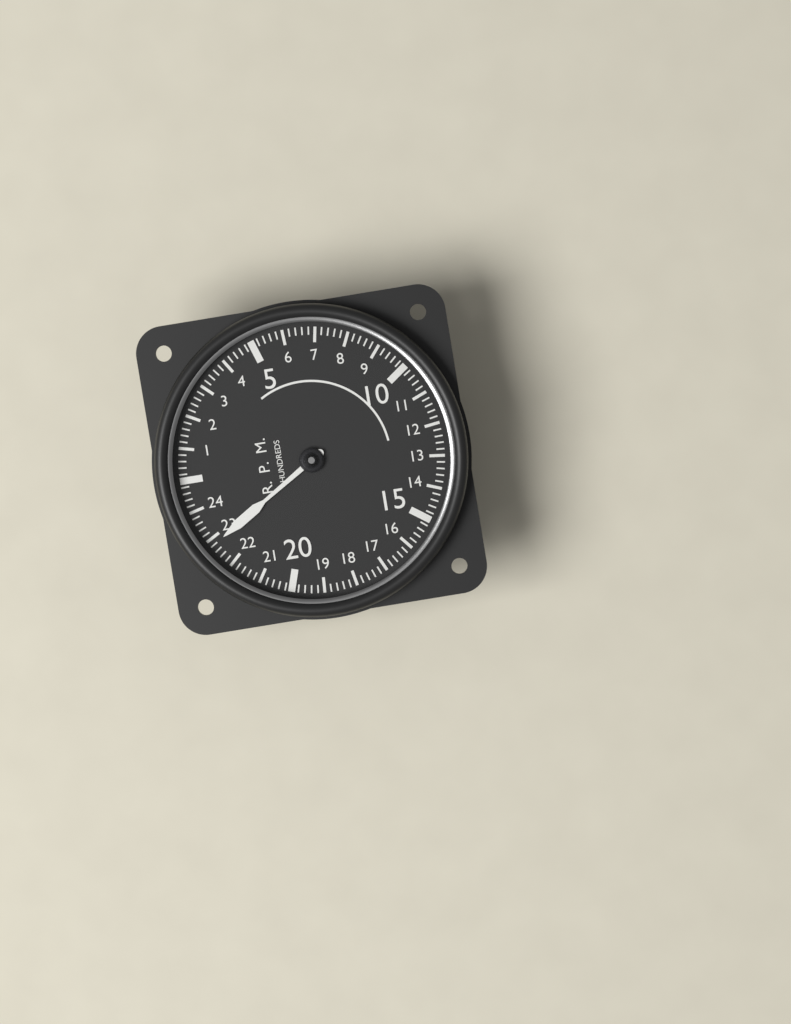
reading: 22.8 RPM x100
